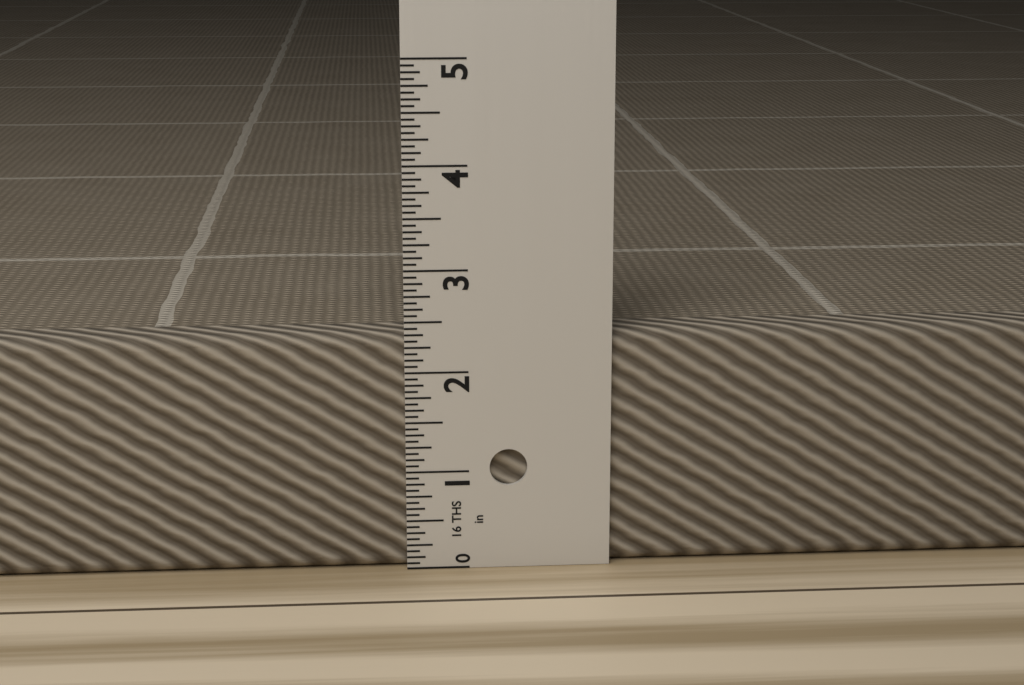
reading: 2.3750 in
